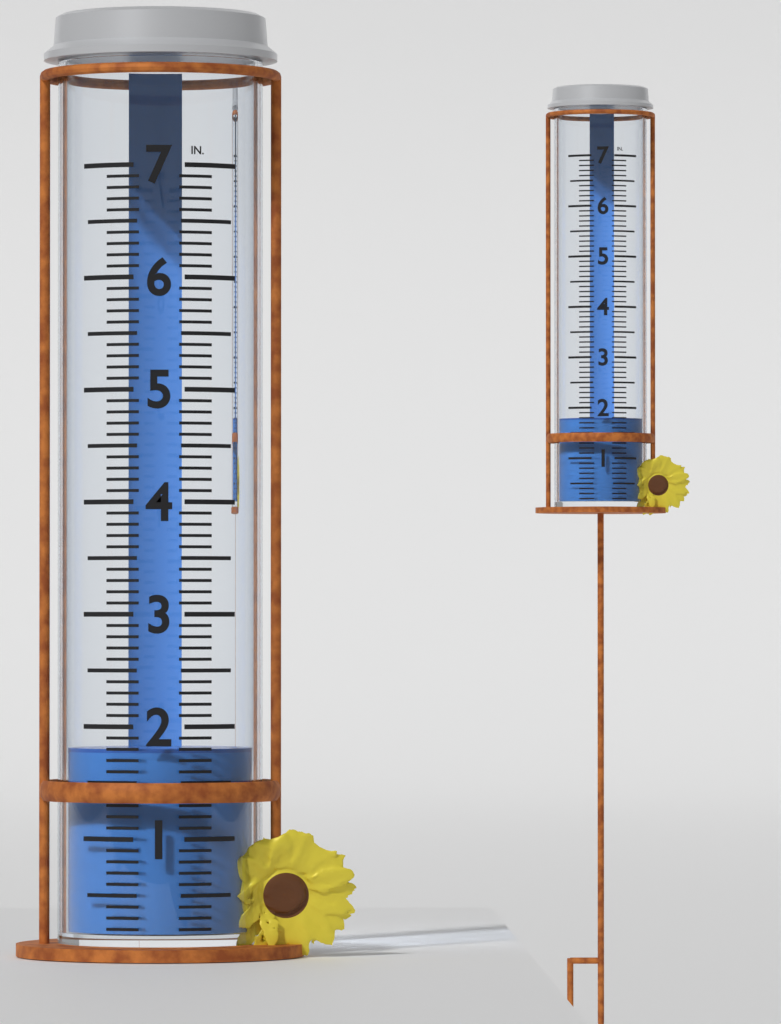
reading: 1.8 in
